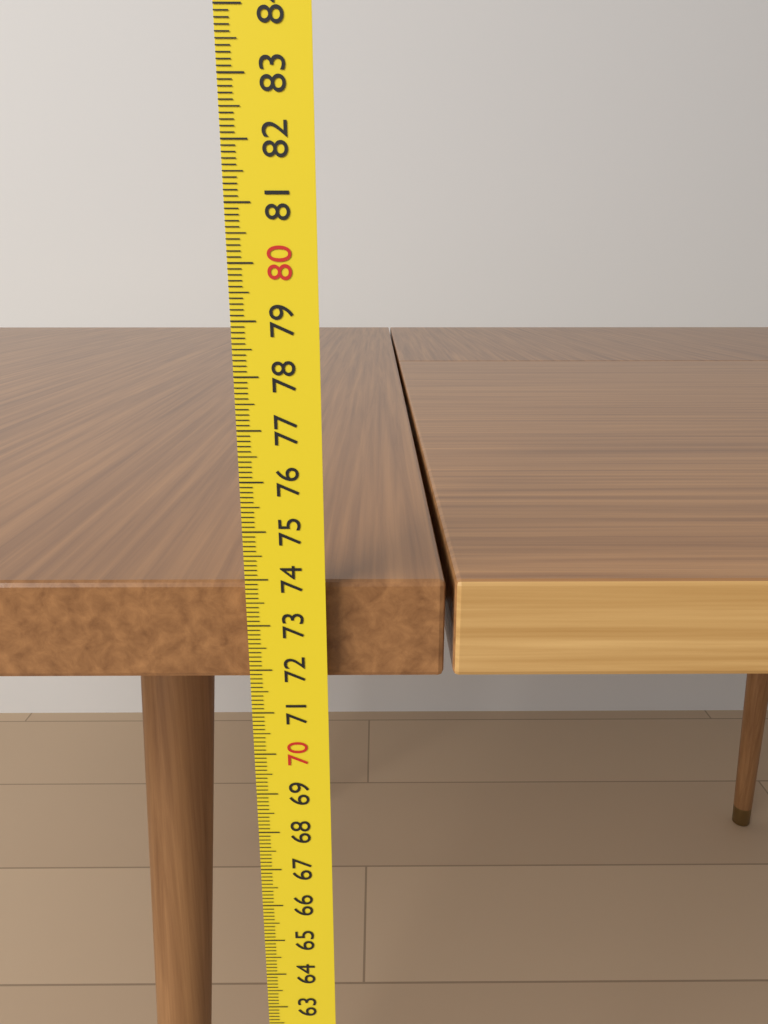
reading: 73.8 cm
